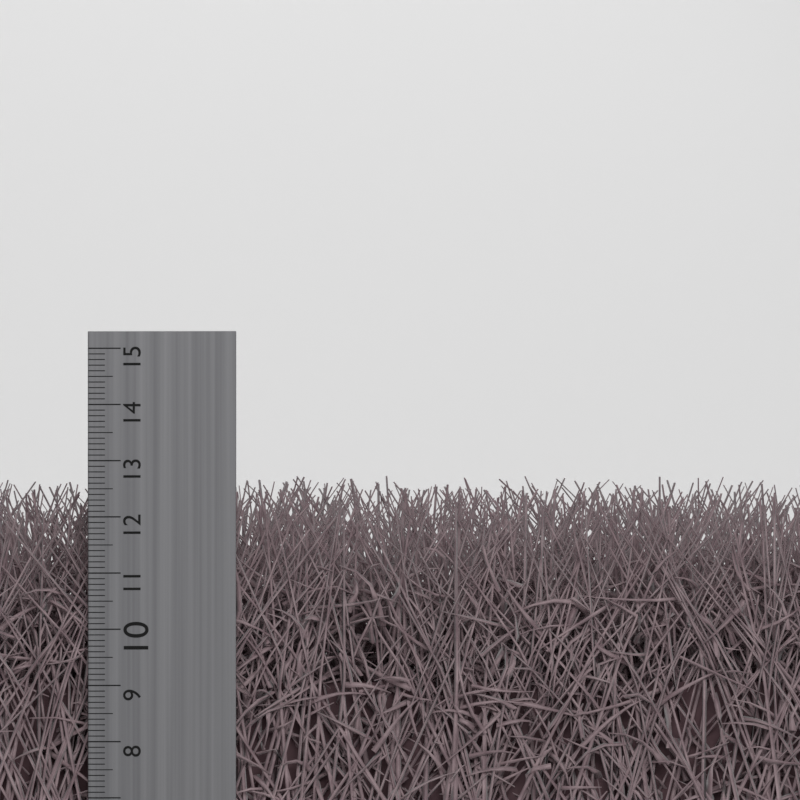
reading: 12.5 cm
